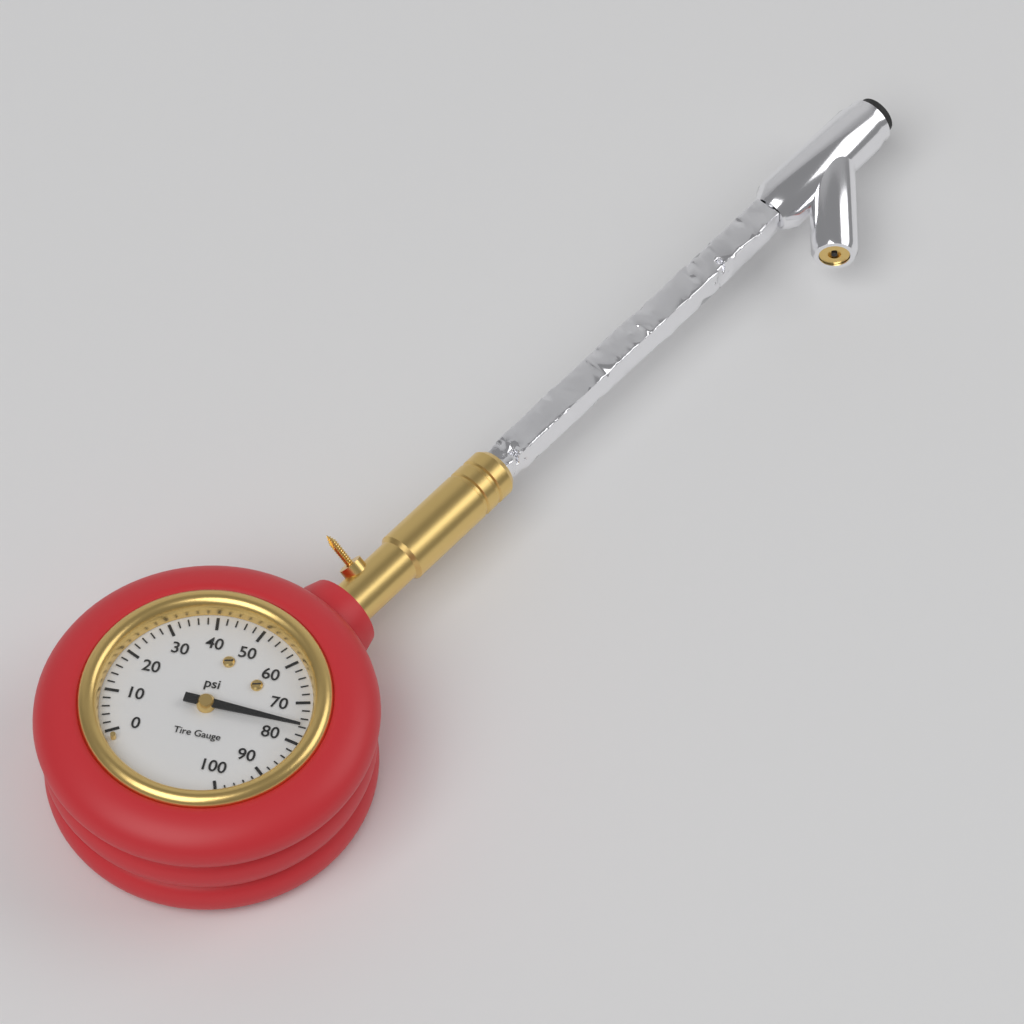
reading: 76 psi
